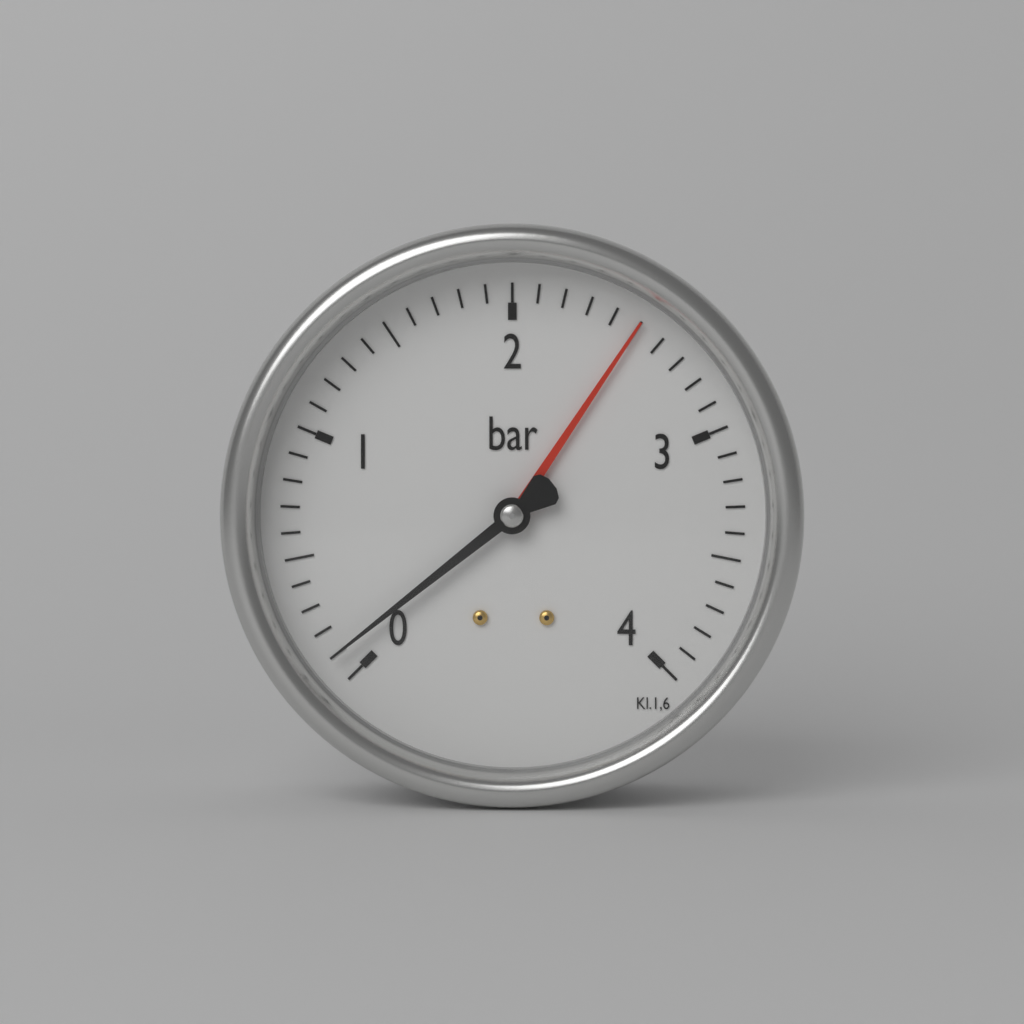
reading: 0.1 bar
